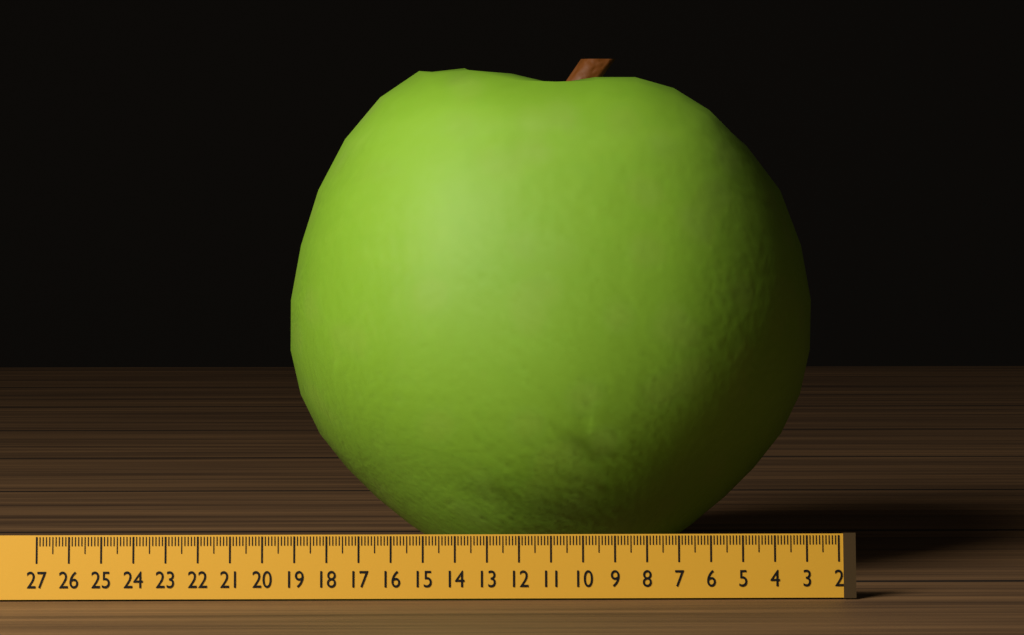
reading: 19.4 (no unit)
